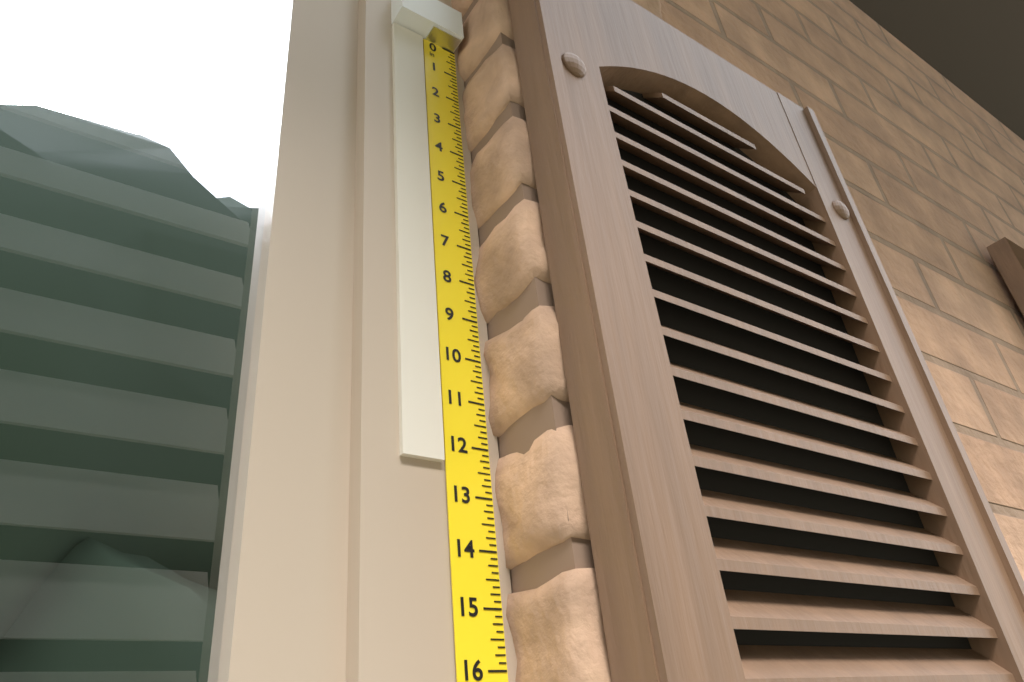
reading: 12.375 in
